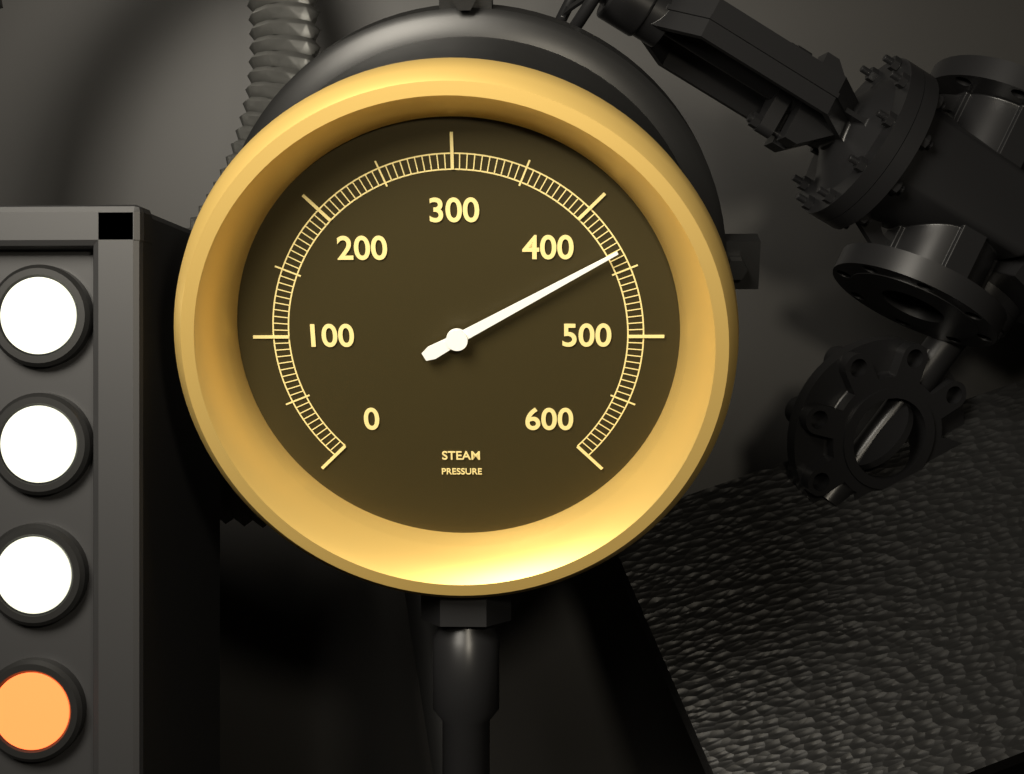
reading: 435 (no unit)
